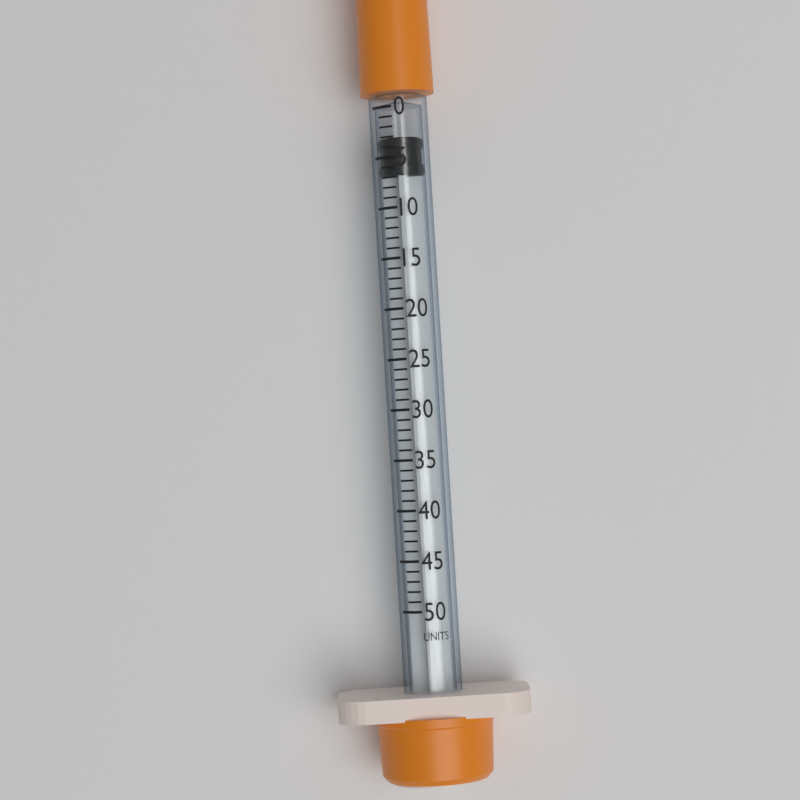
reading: 3 units
